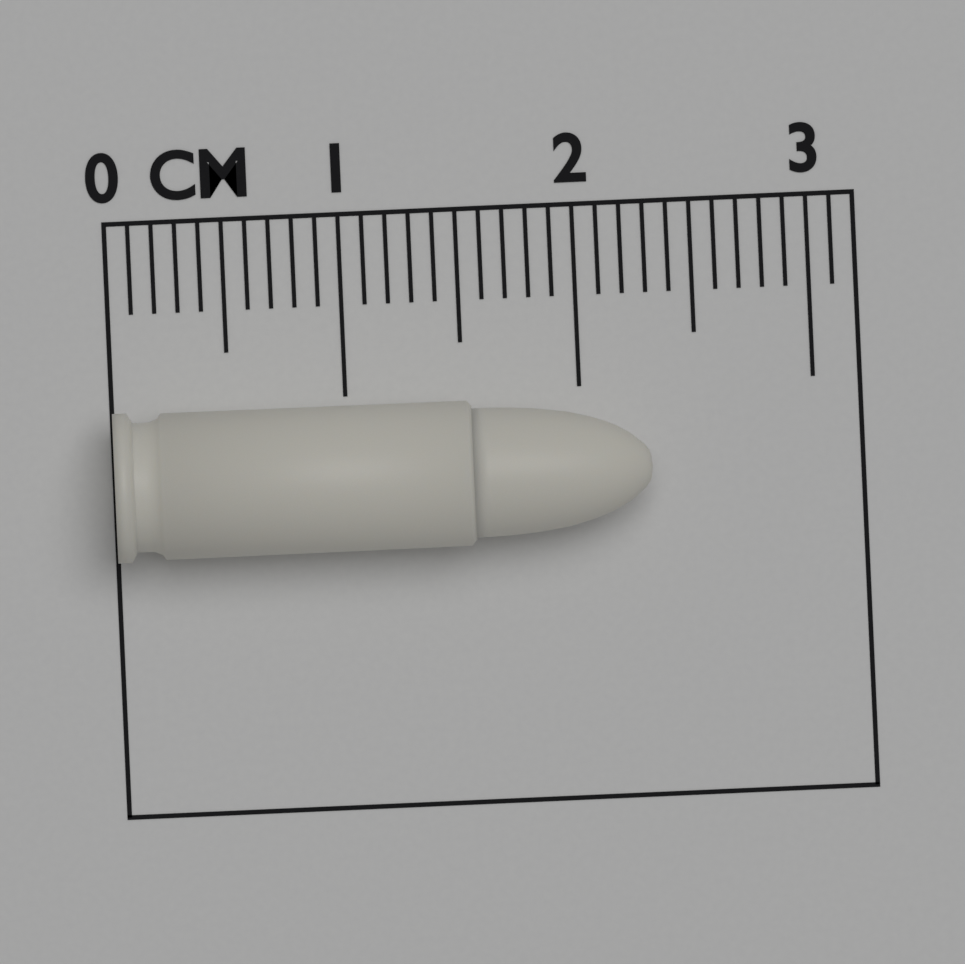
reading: 2.3 cm
